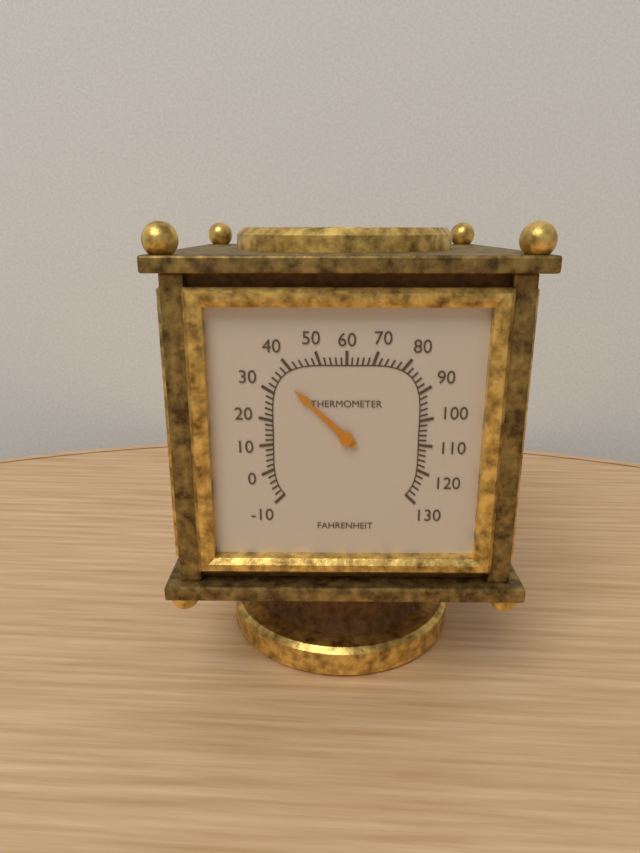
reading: 36 °F
